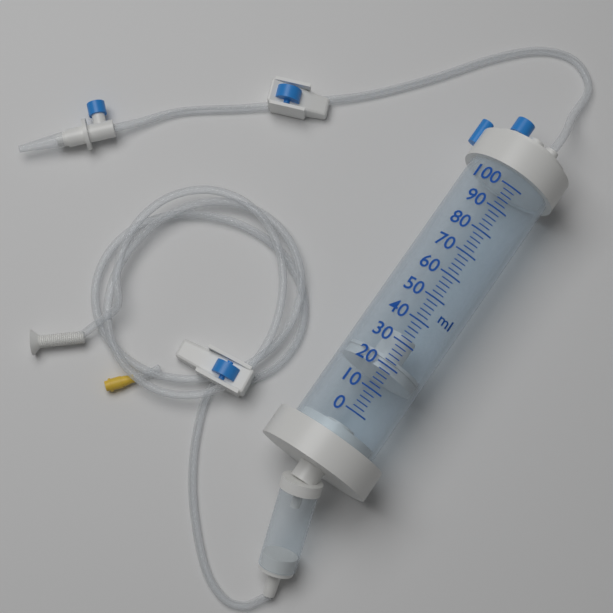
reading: 18 ml
